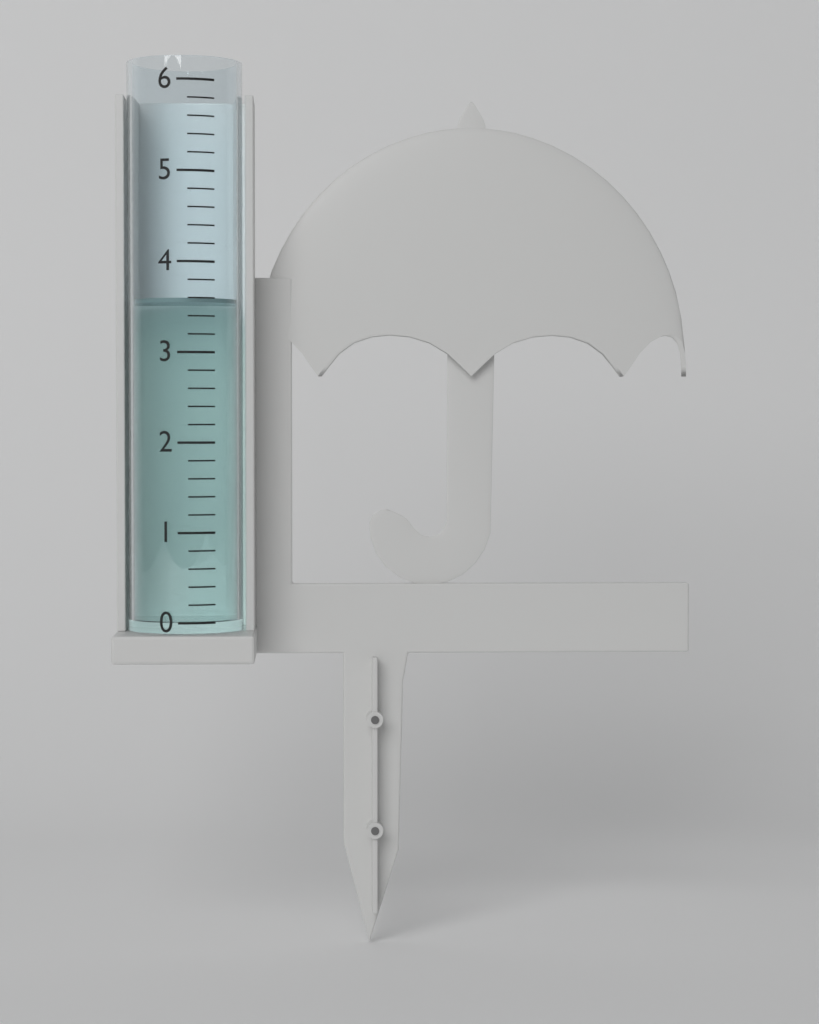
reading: 3.6 (no unit)
